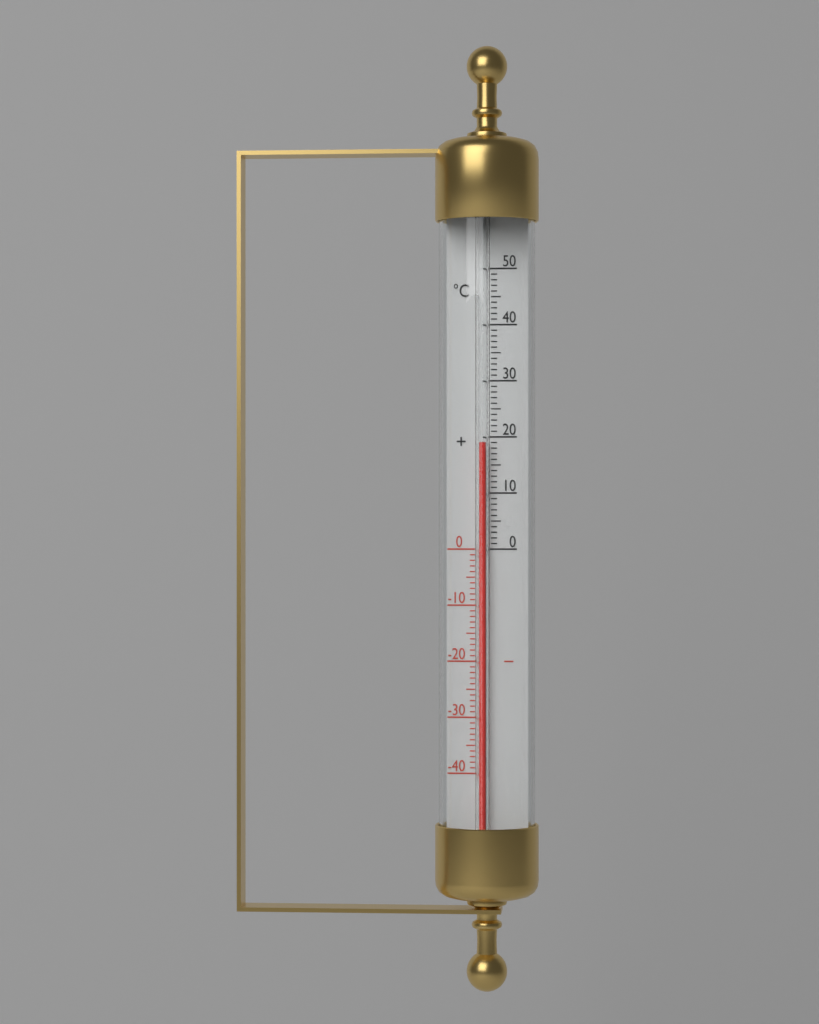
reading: 19 °C
